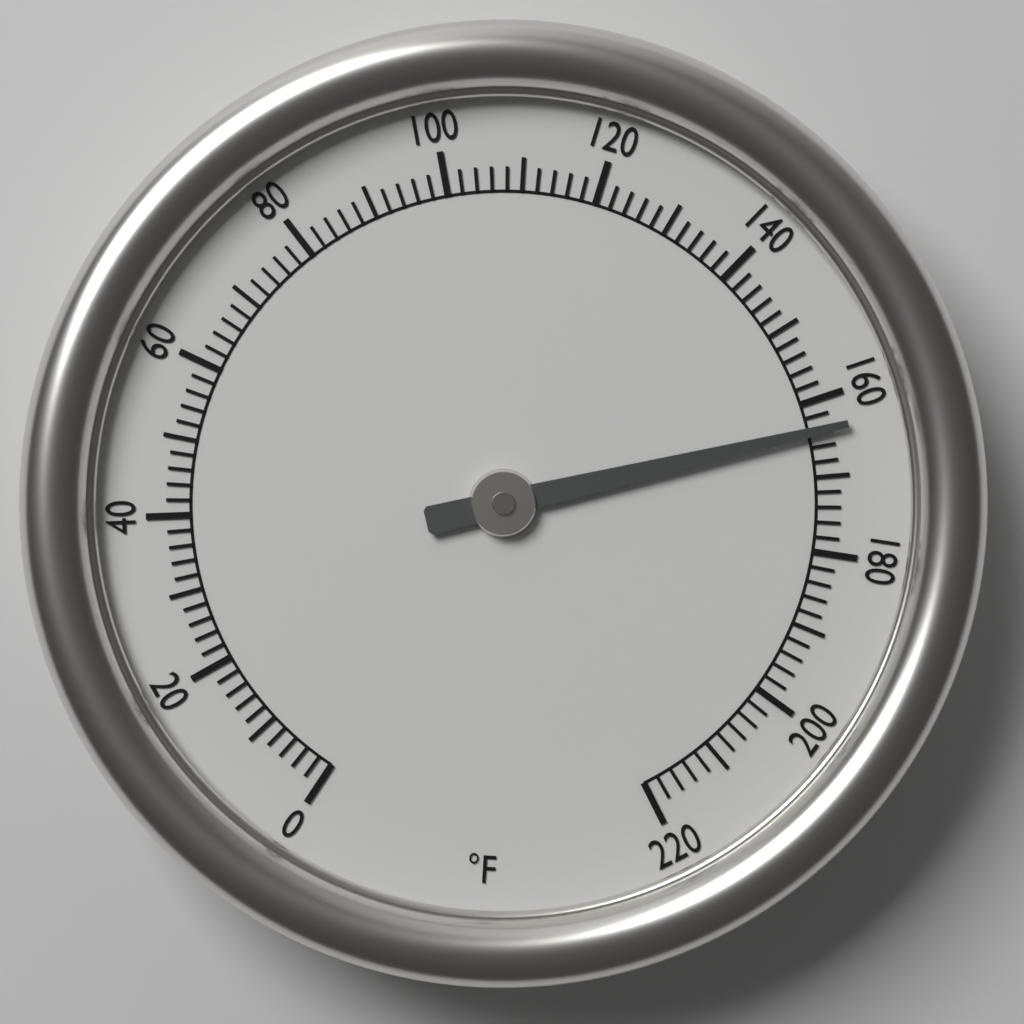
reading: 164 °F
